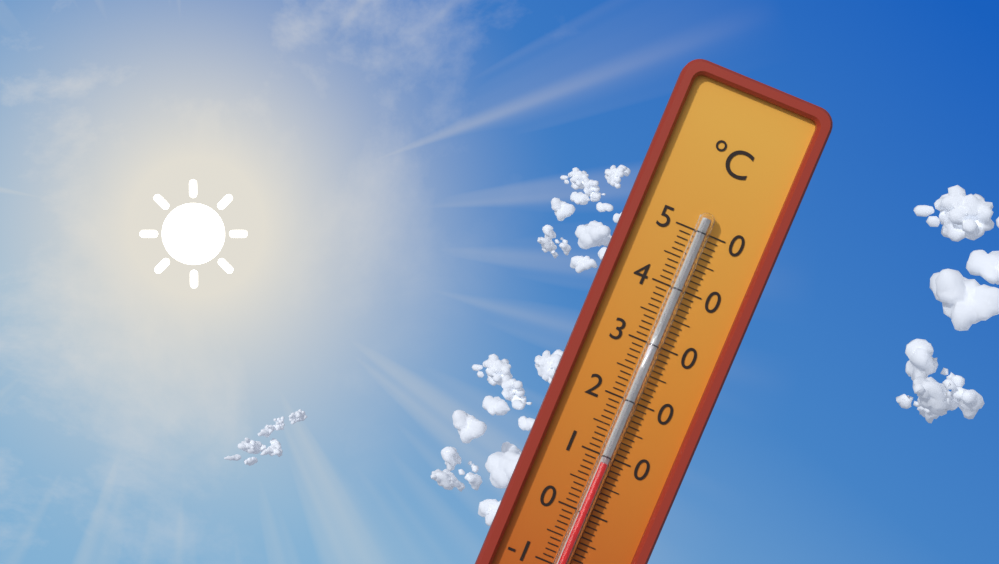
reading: 9 °C
